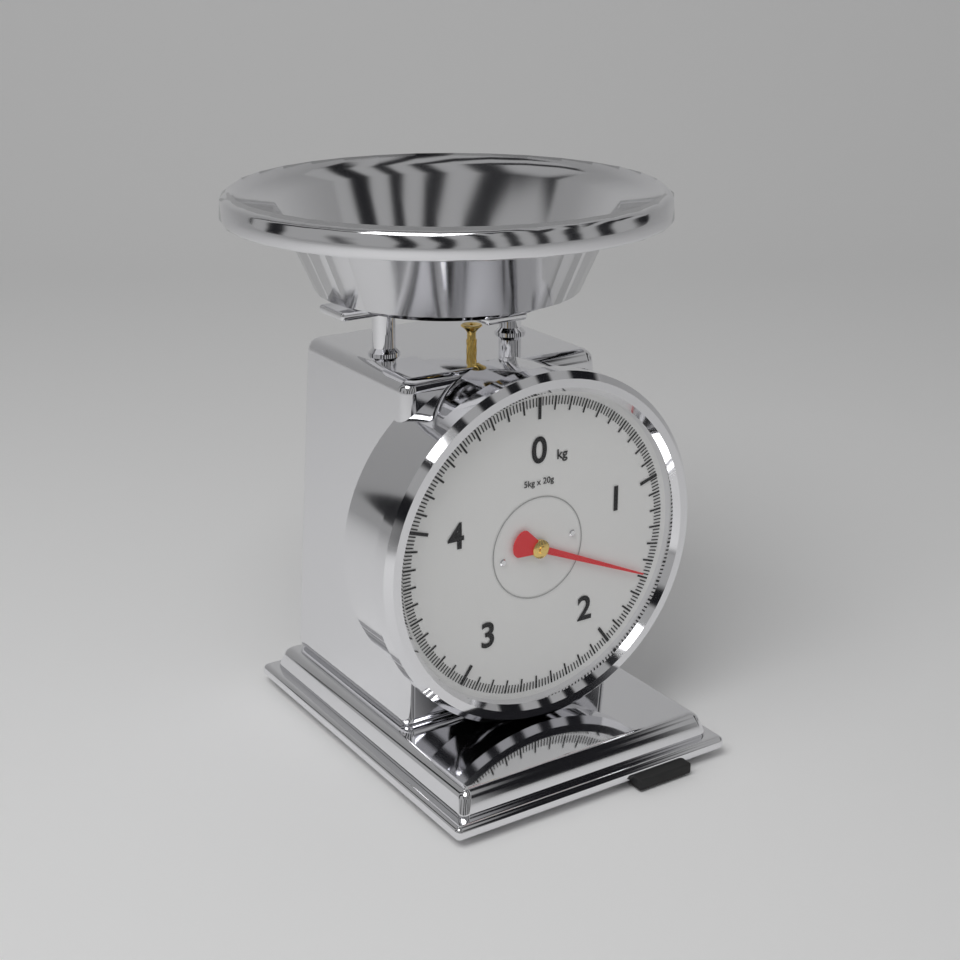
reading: 1.58 kg
